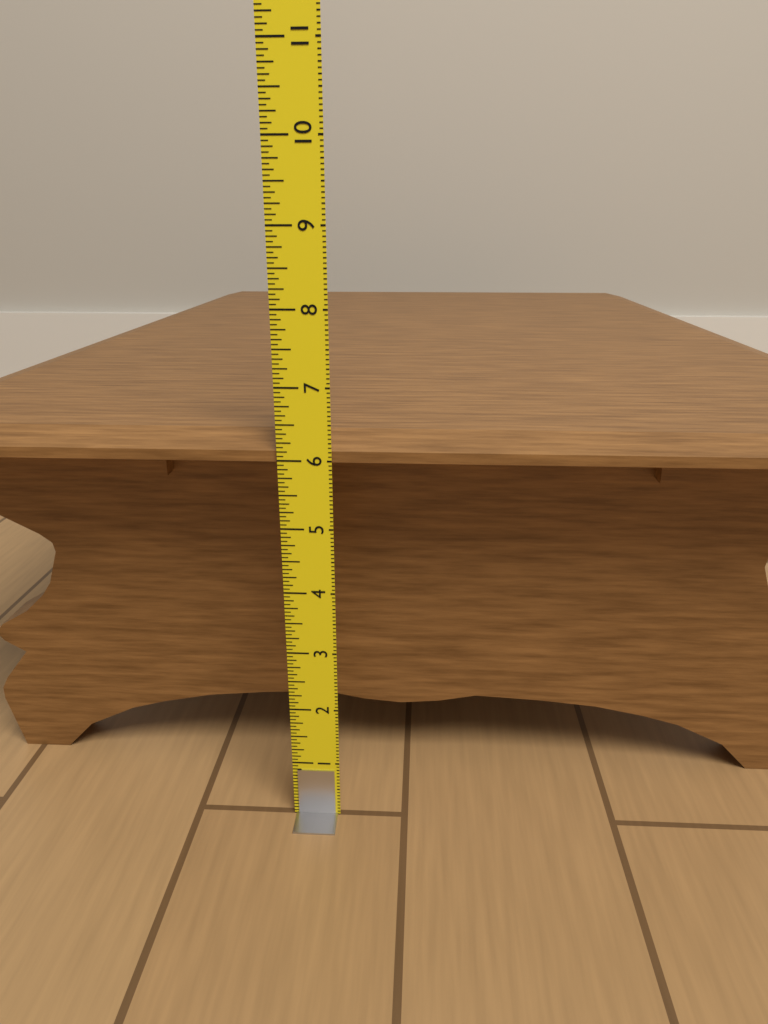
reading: 6.3125 in
